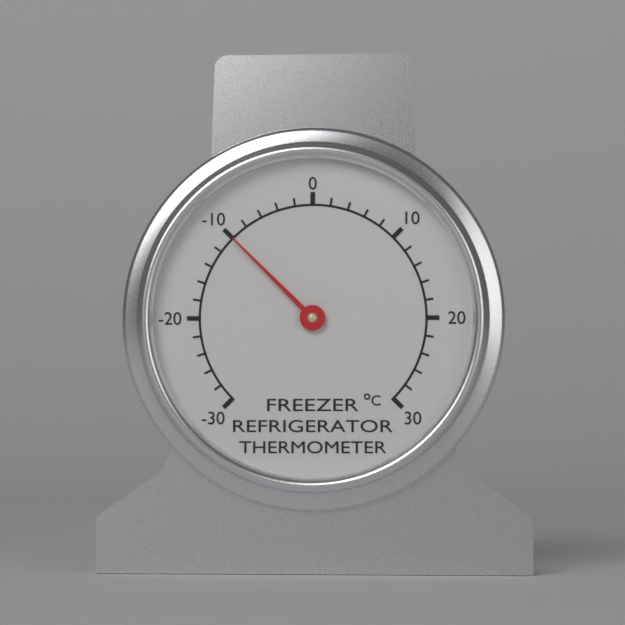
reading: -10 °C
